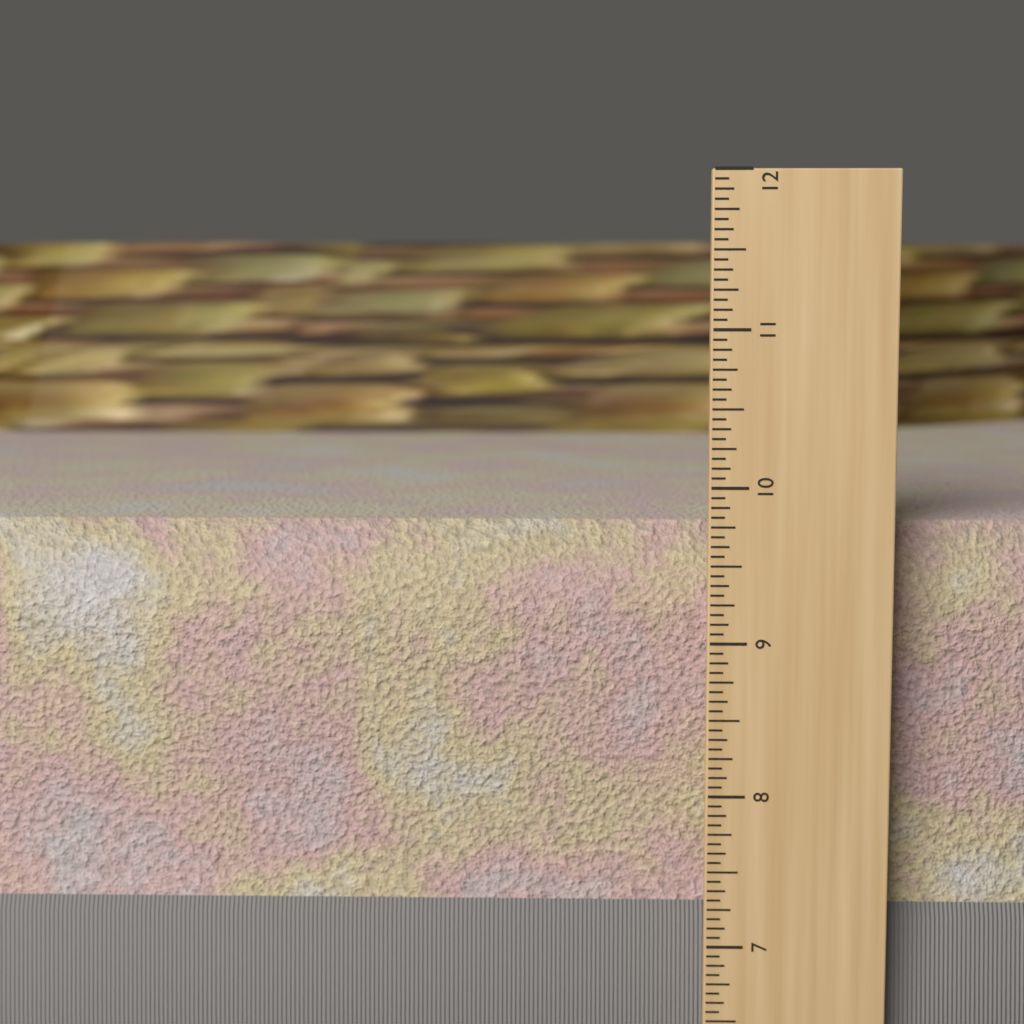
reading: 9.7500 in
